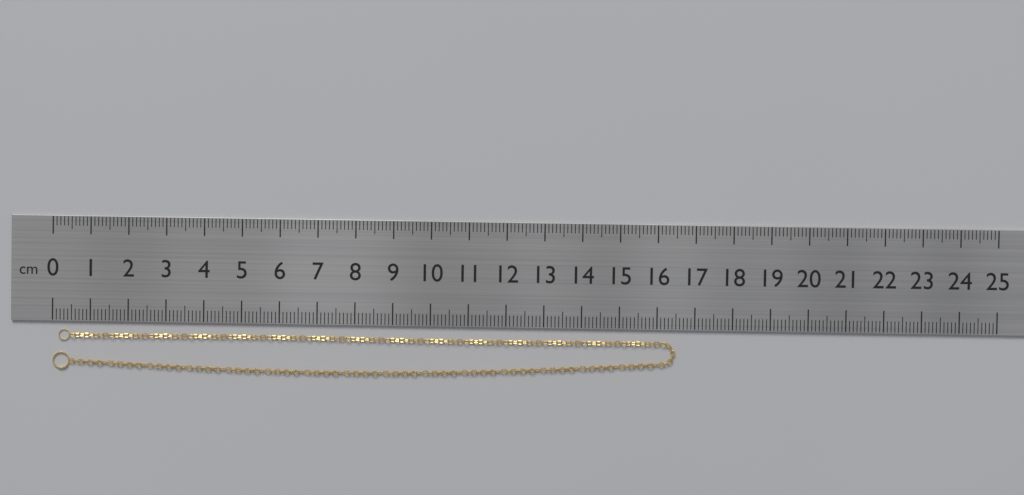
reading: 16.5 cm
